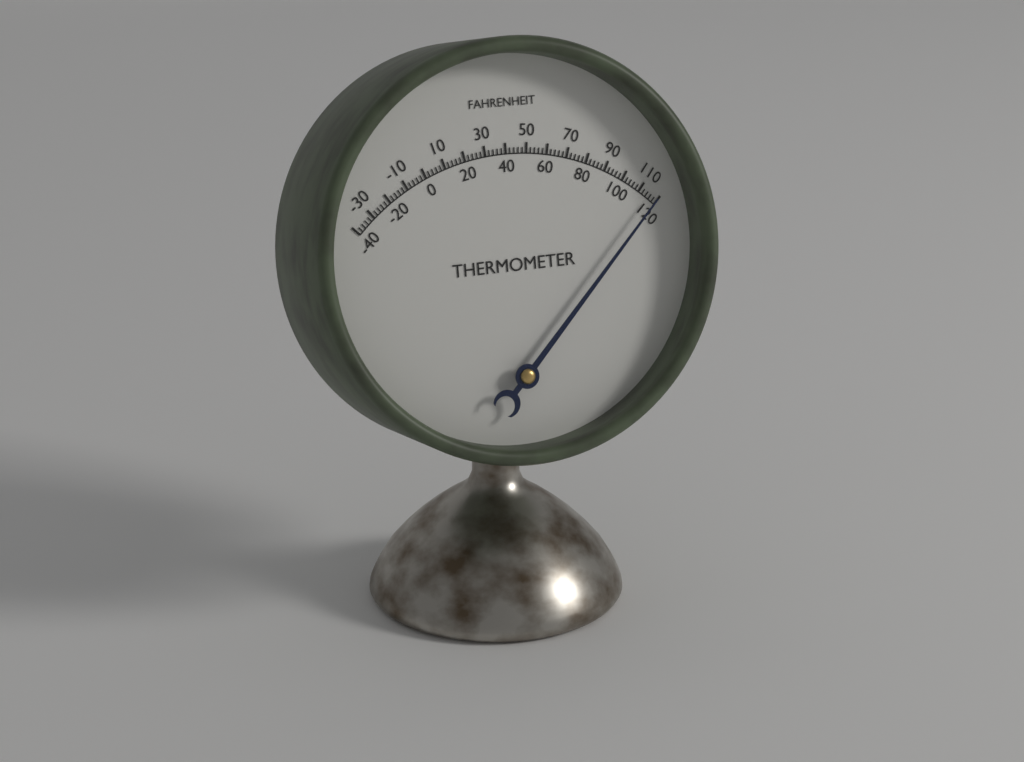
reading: 118 °F
